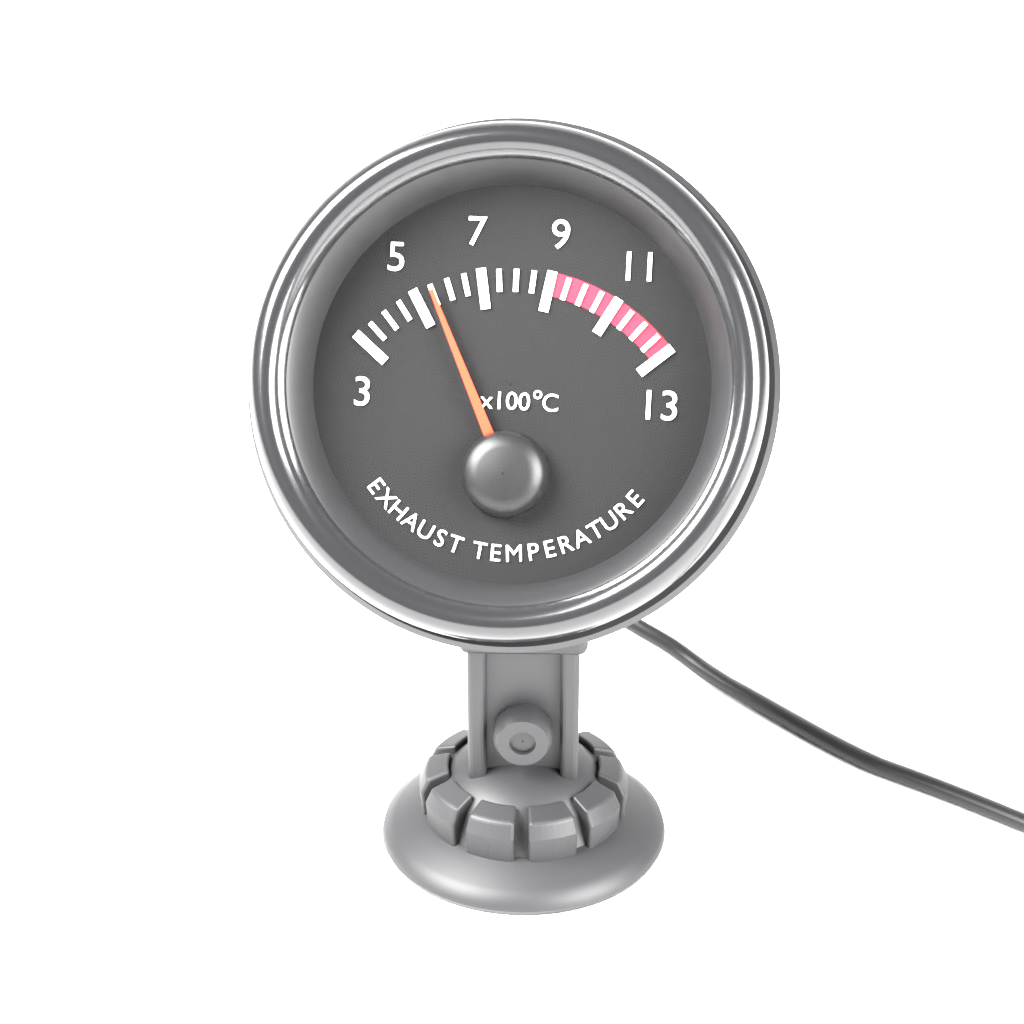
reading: 5.5 x100°C
